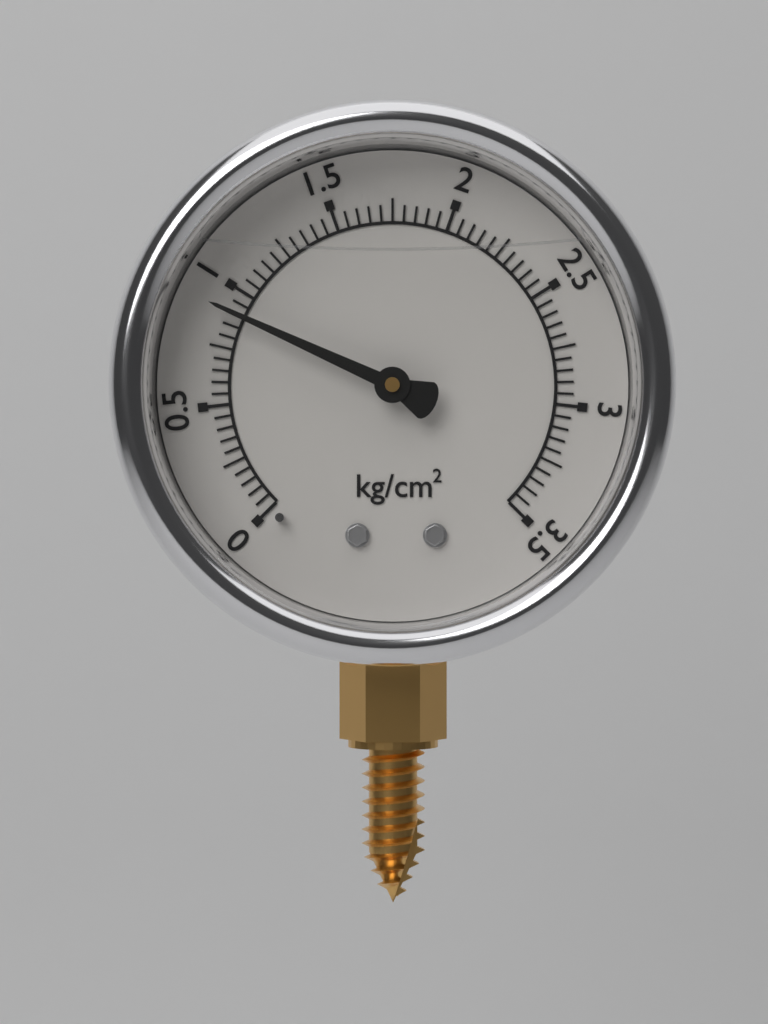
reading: 0.90 kg/cm²
